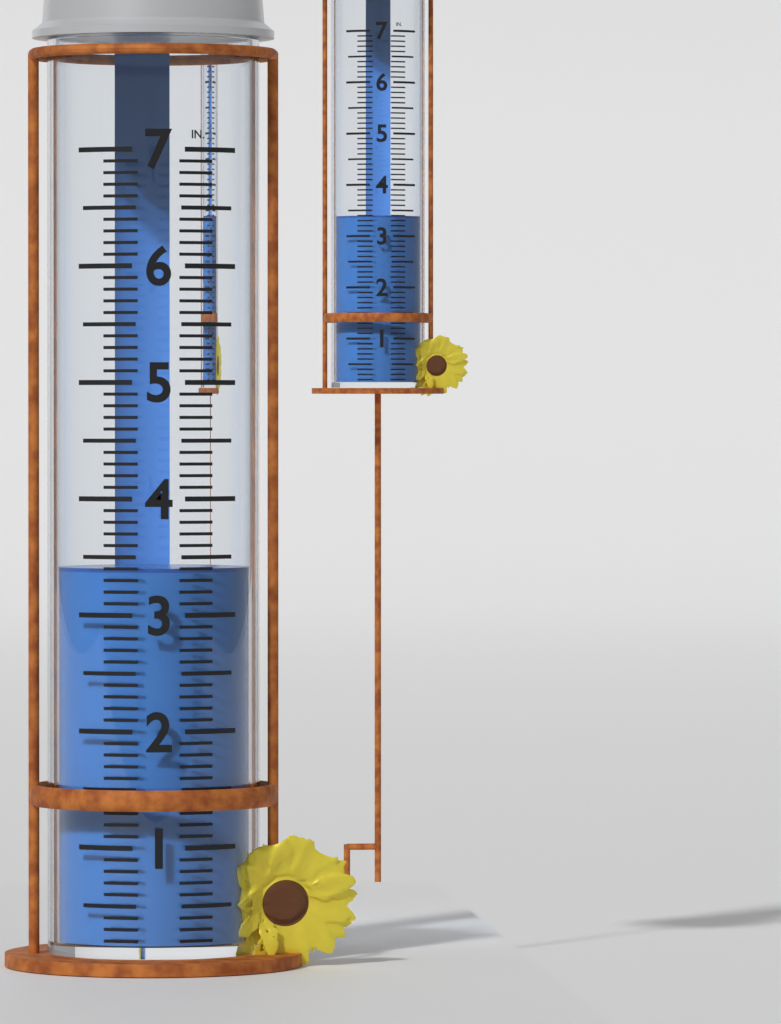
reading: 3.4 in
